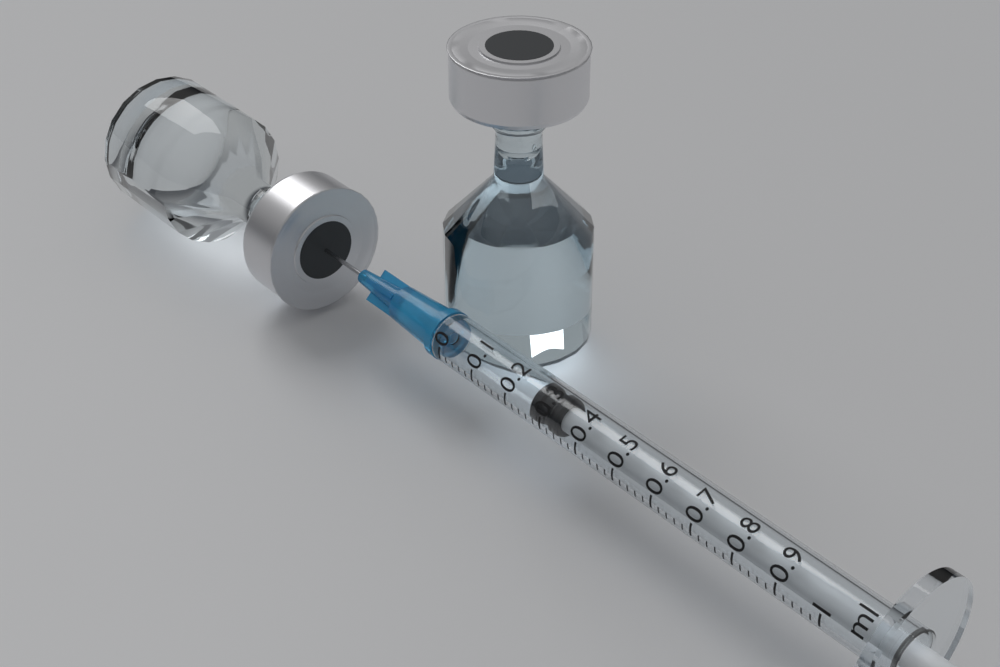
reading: 0.26 ml
